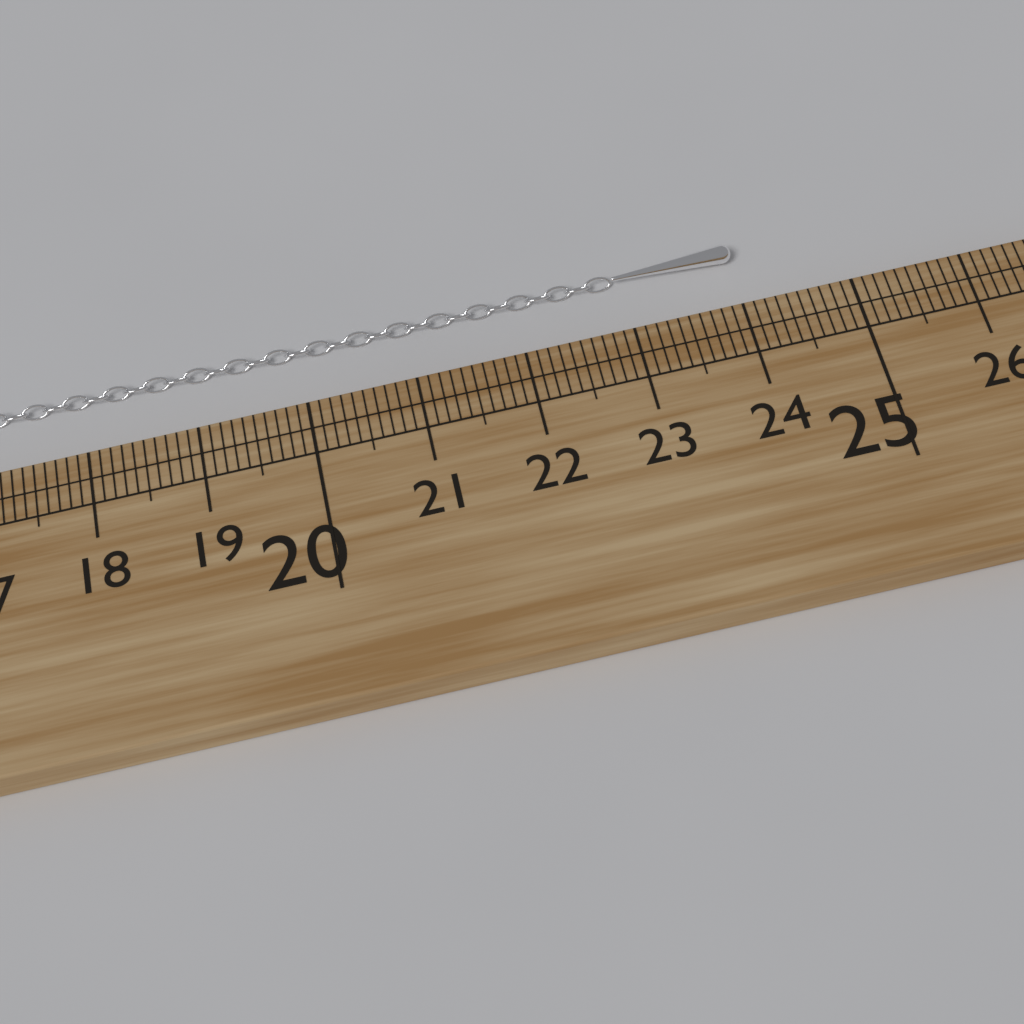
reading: 24.1 cm
